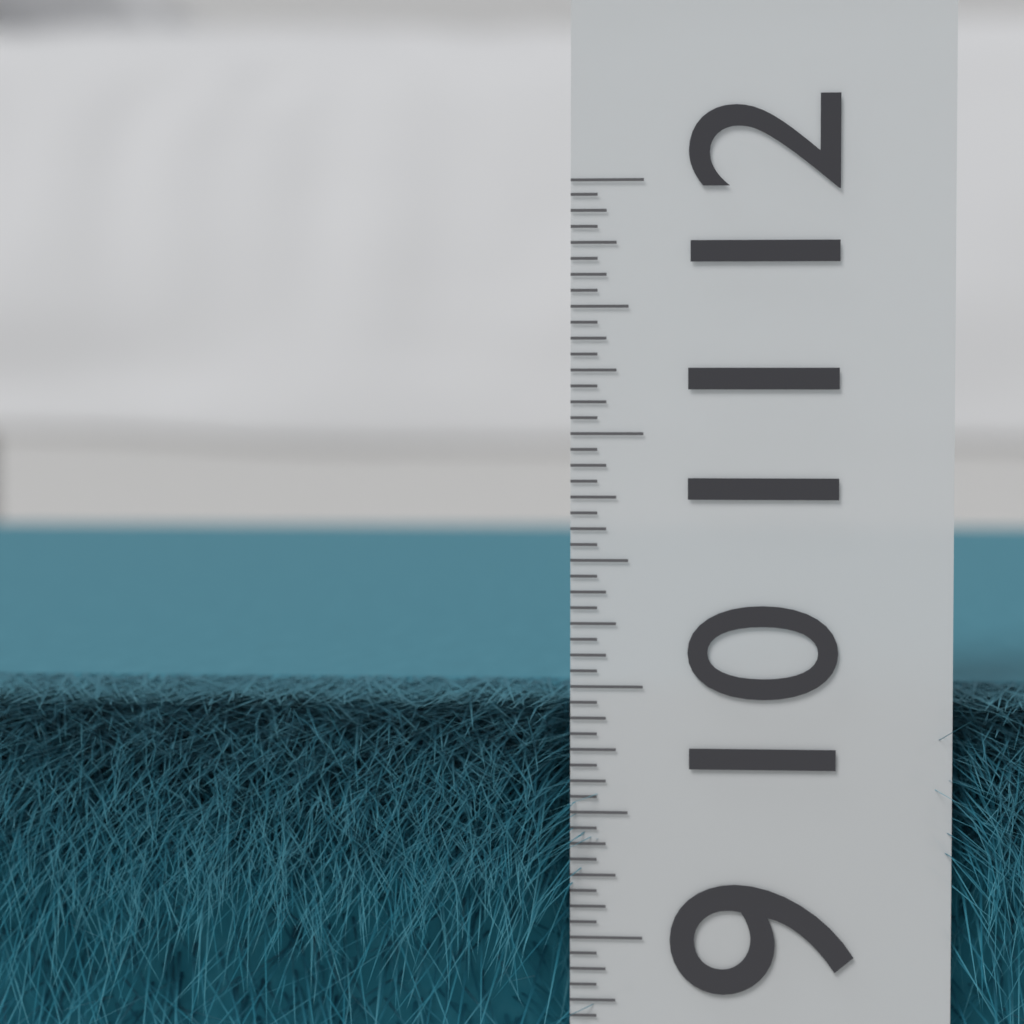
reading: 9.9375 (no unit)
